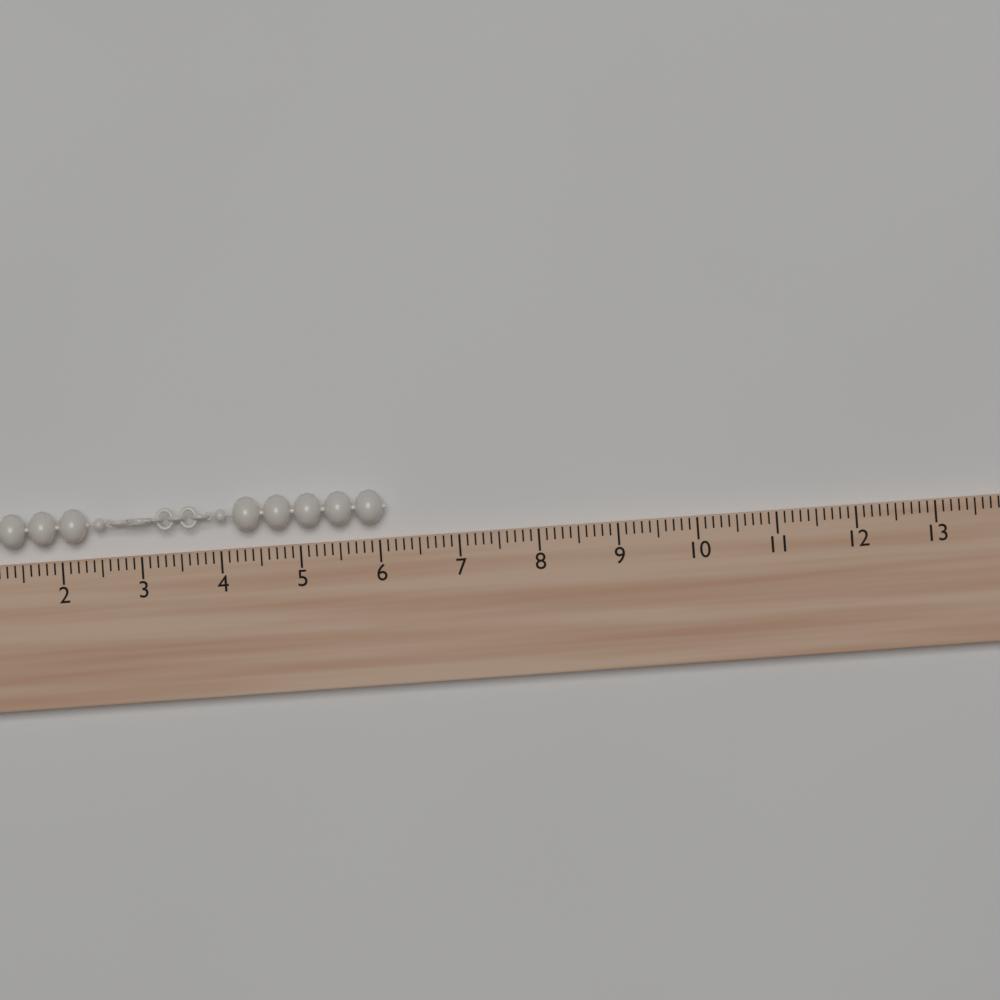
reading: 6.1 (no unit)
